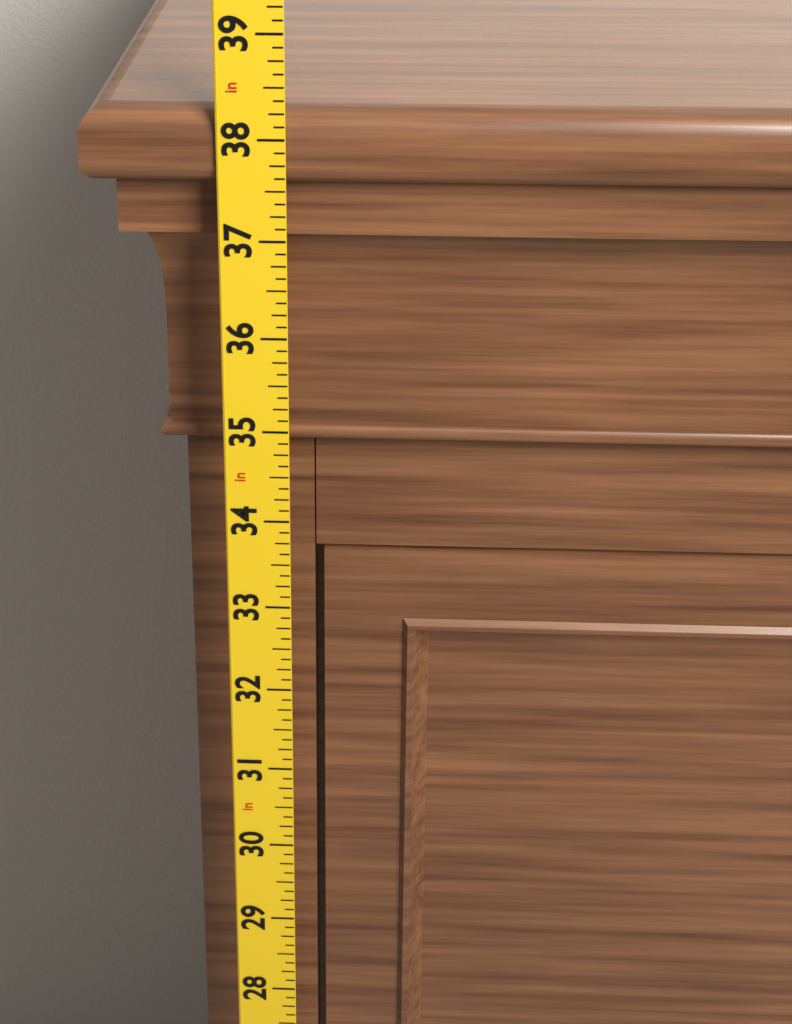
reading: 38.250 in
